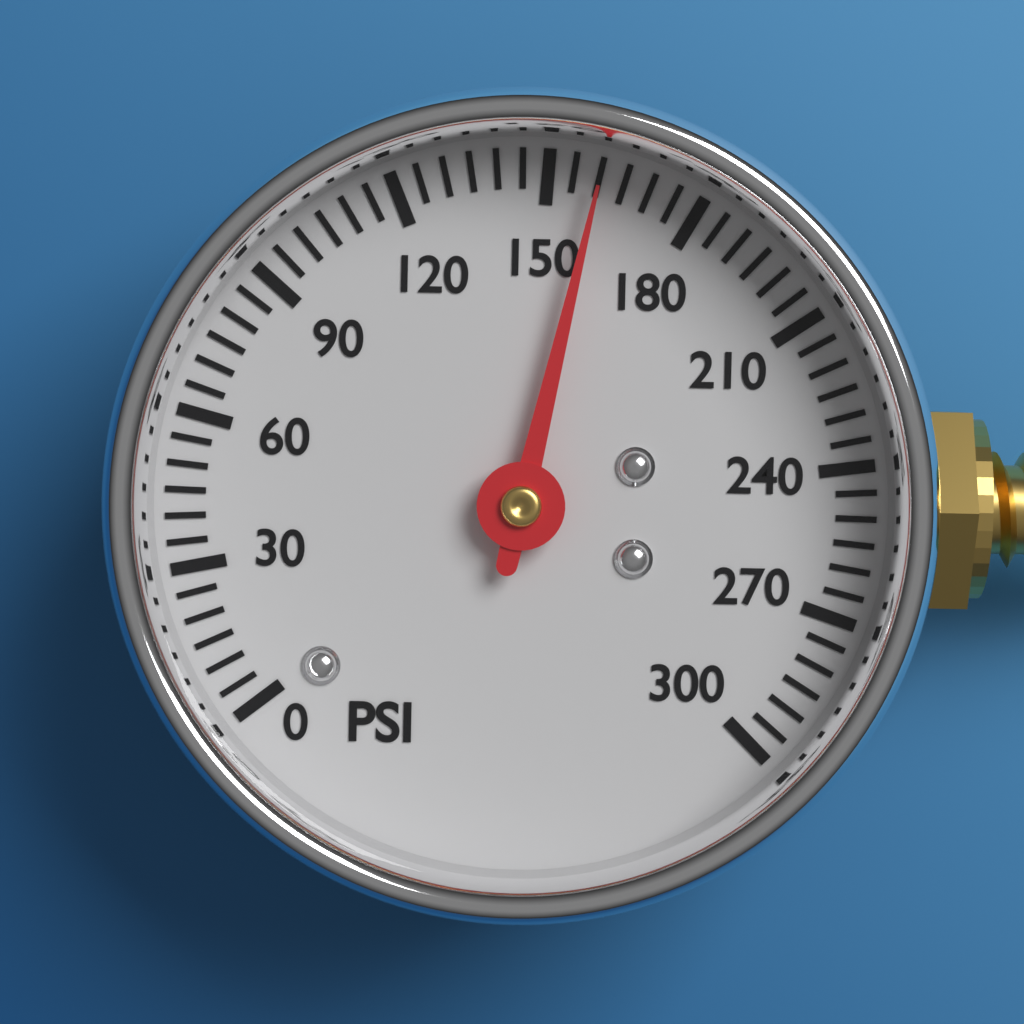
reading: 160 psi
